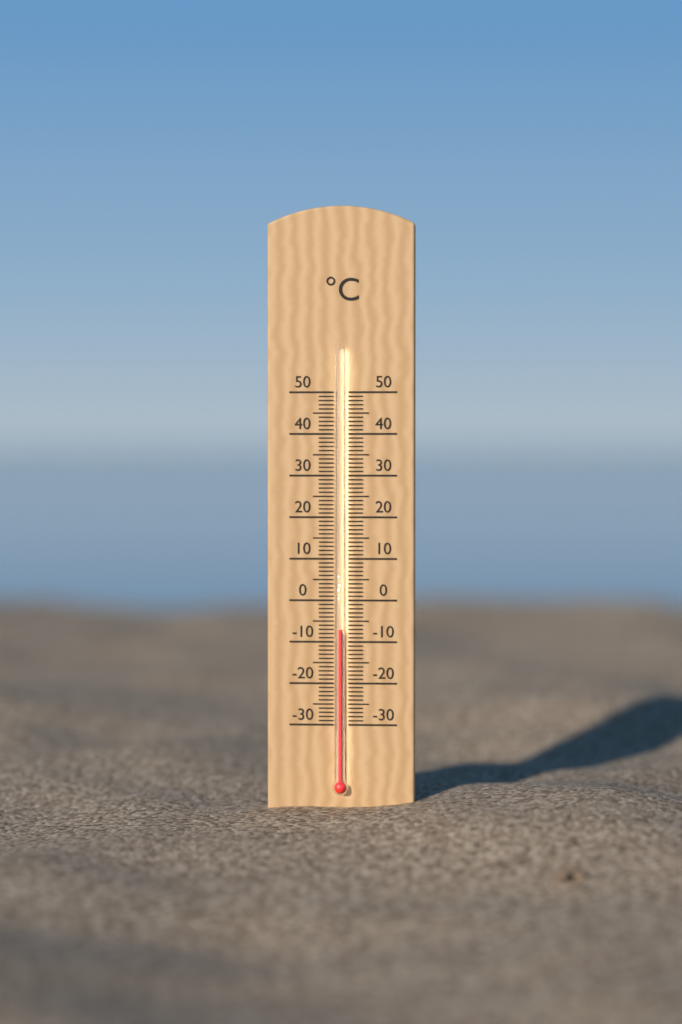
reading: -7 °C
